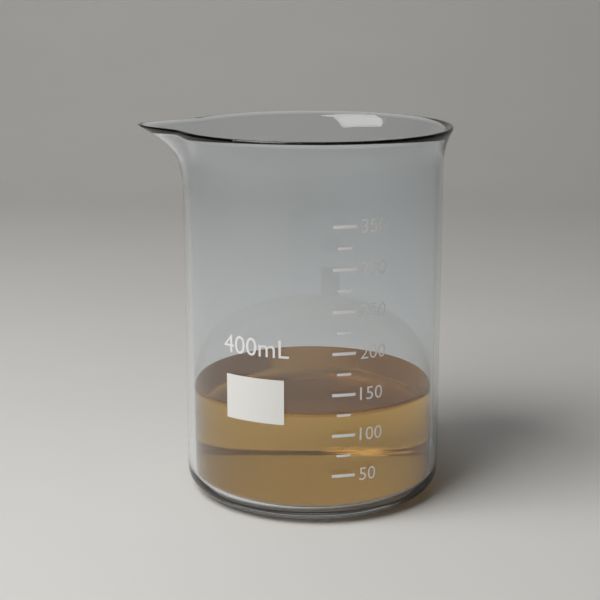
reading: 125 mL
